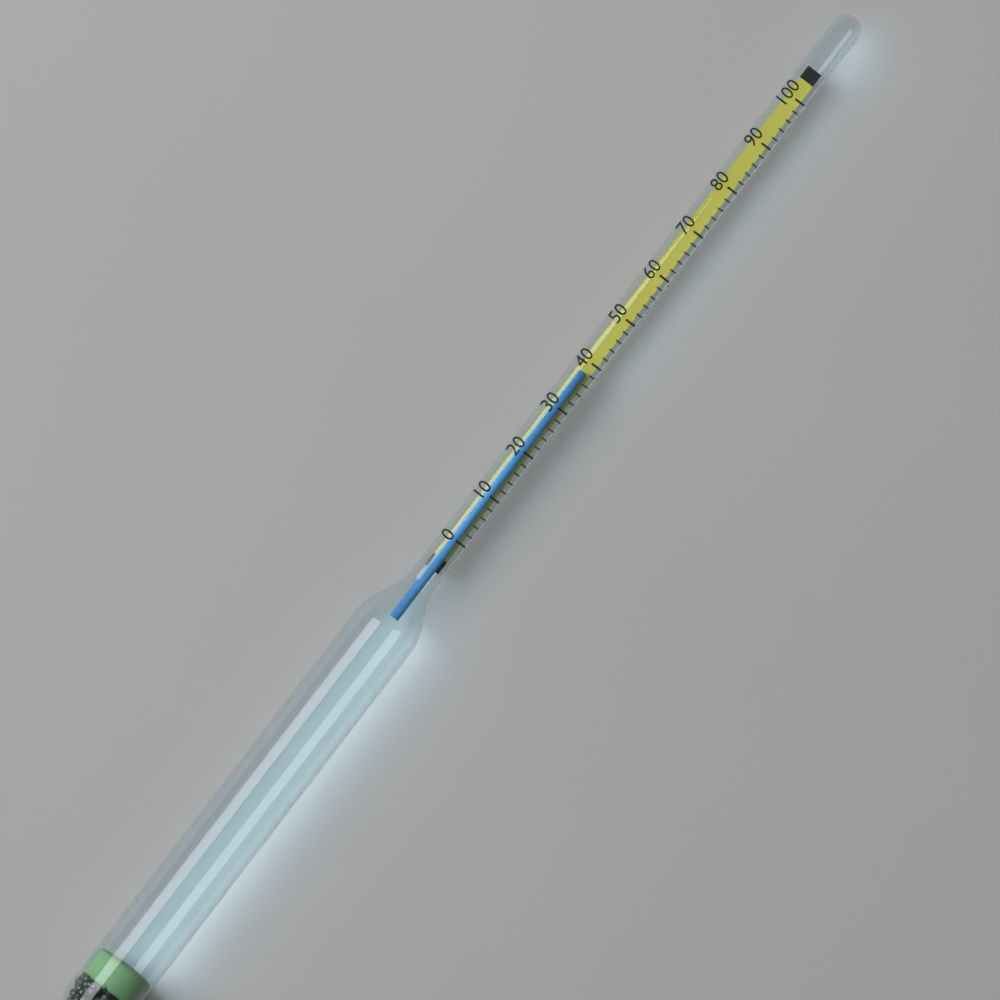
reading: 38 (no unit)
